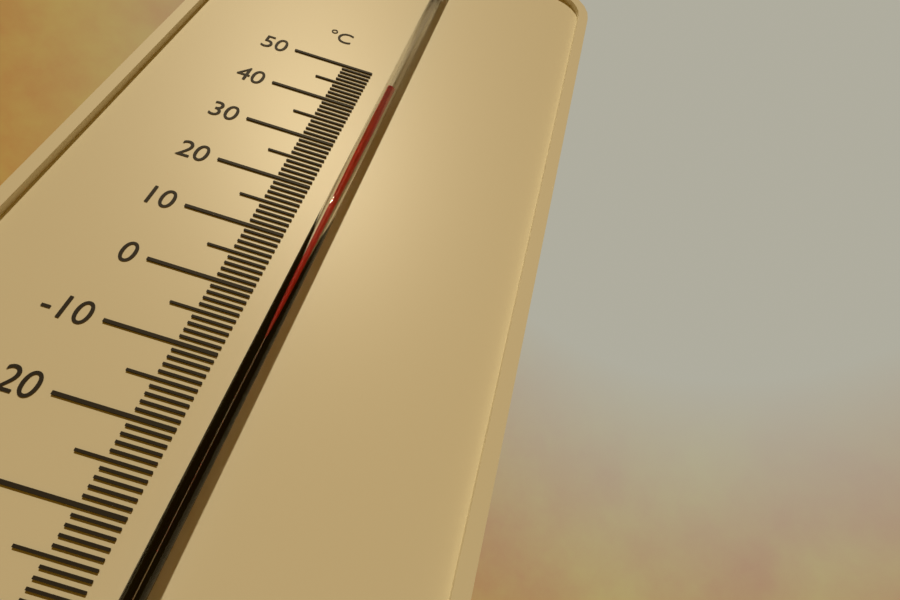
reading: 45 °C
